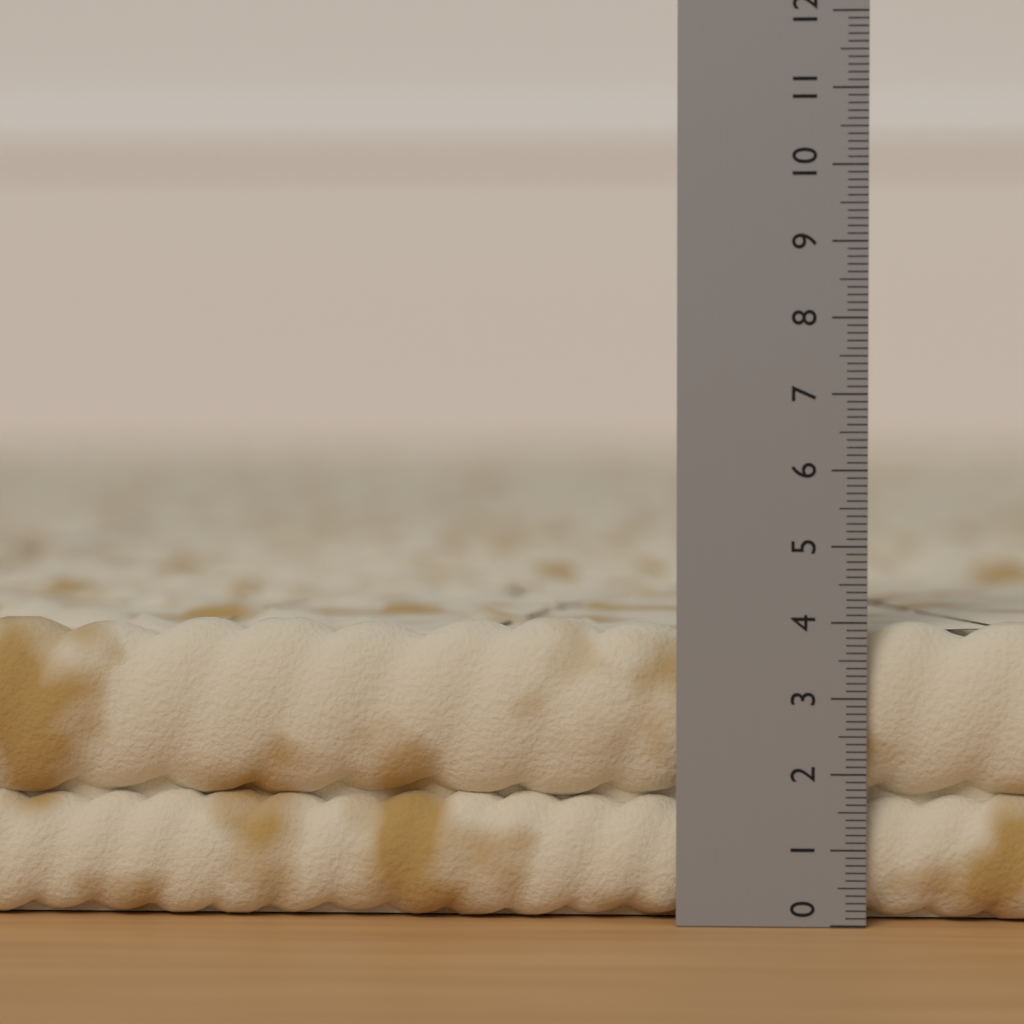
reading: 4.0 (no unit)
